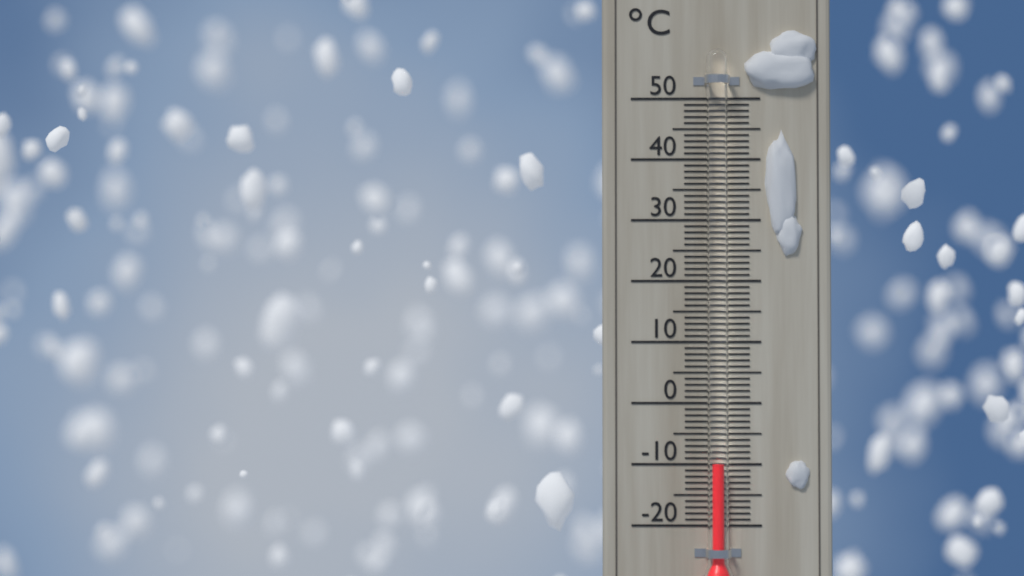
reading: -10 °C
